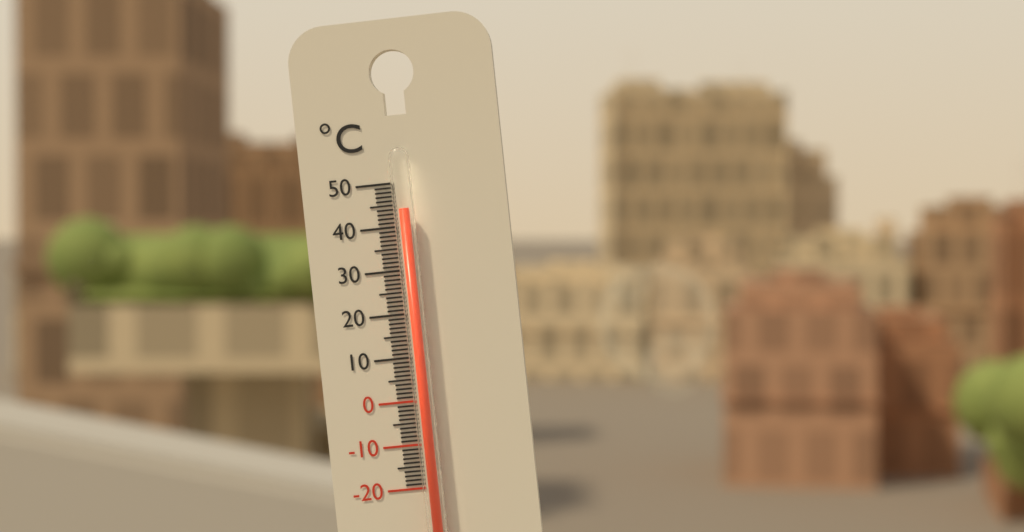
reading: 44 °C
